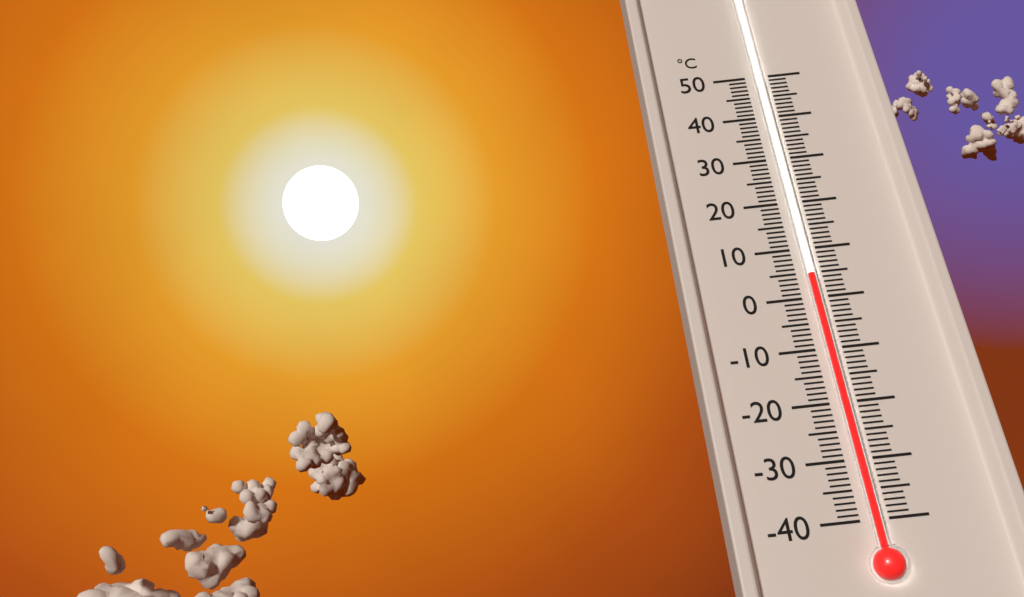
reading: 4 °C
